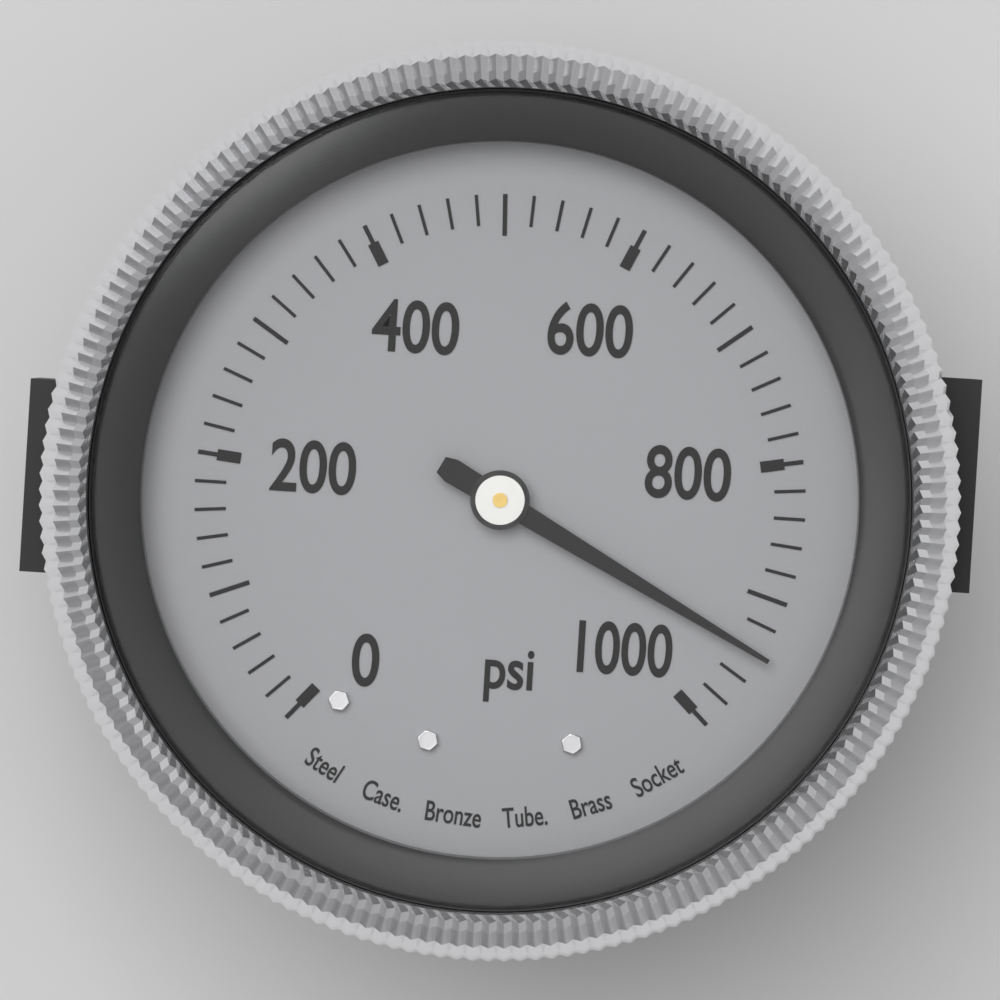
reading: 940 psi
